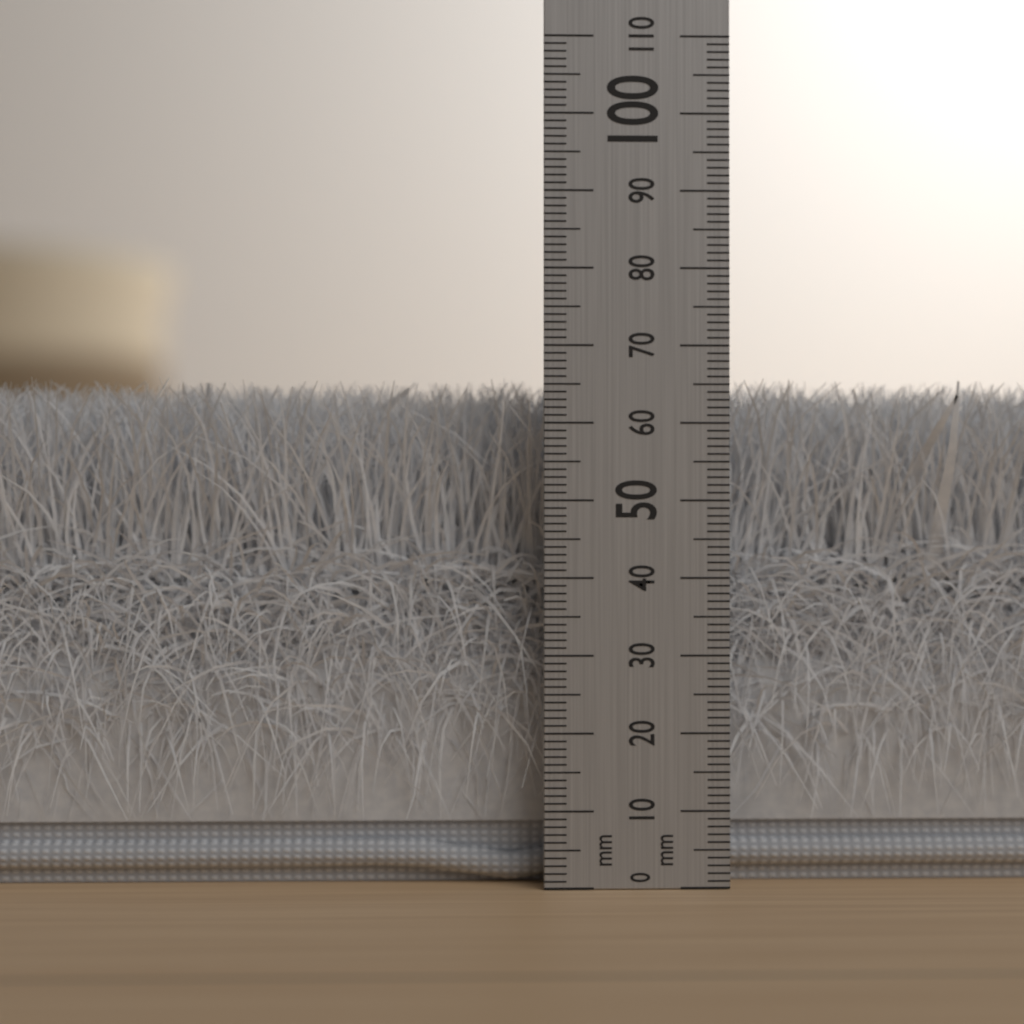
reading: 66 mm
